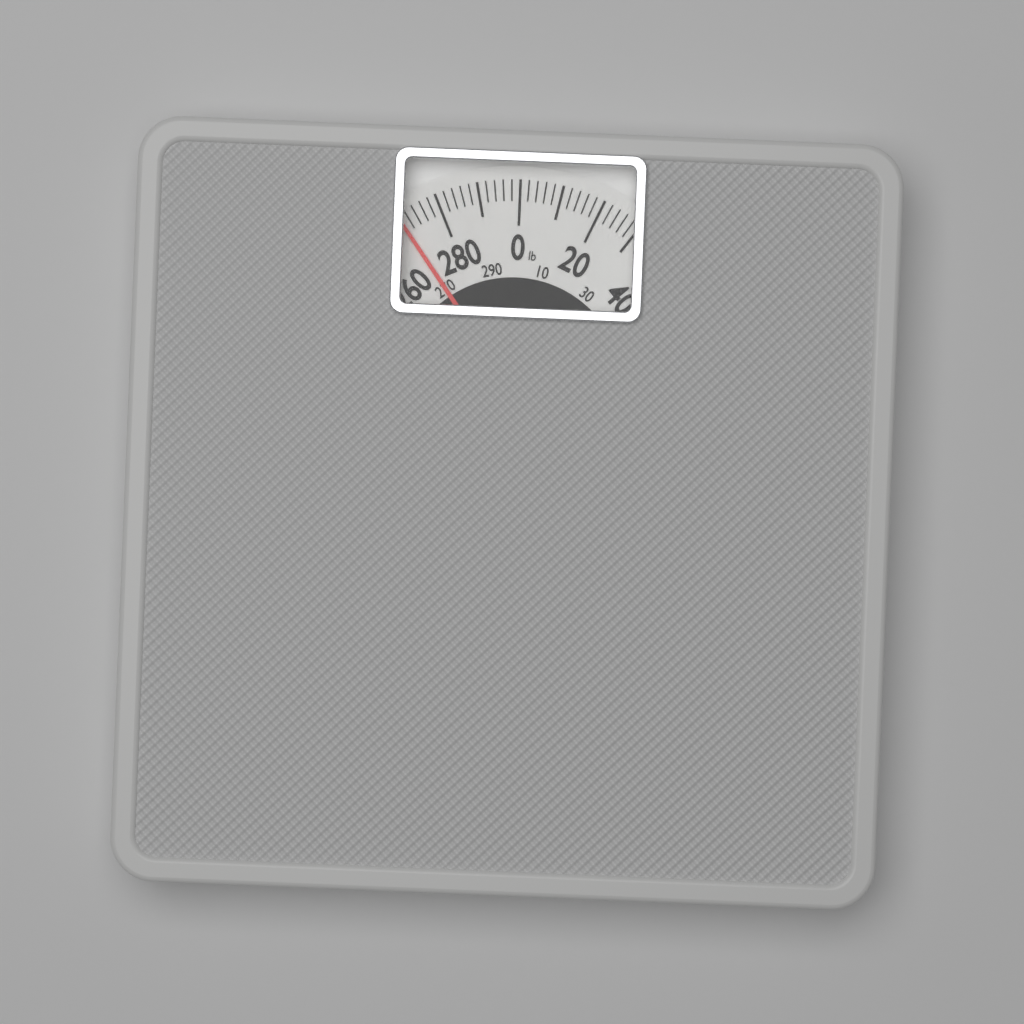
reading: 270 lb
